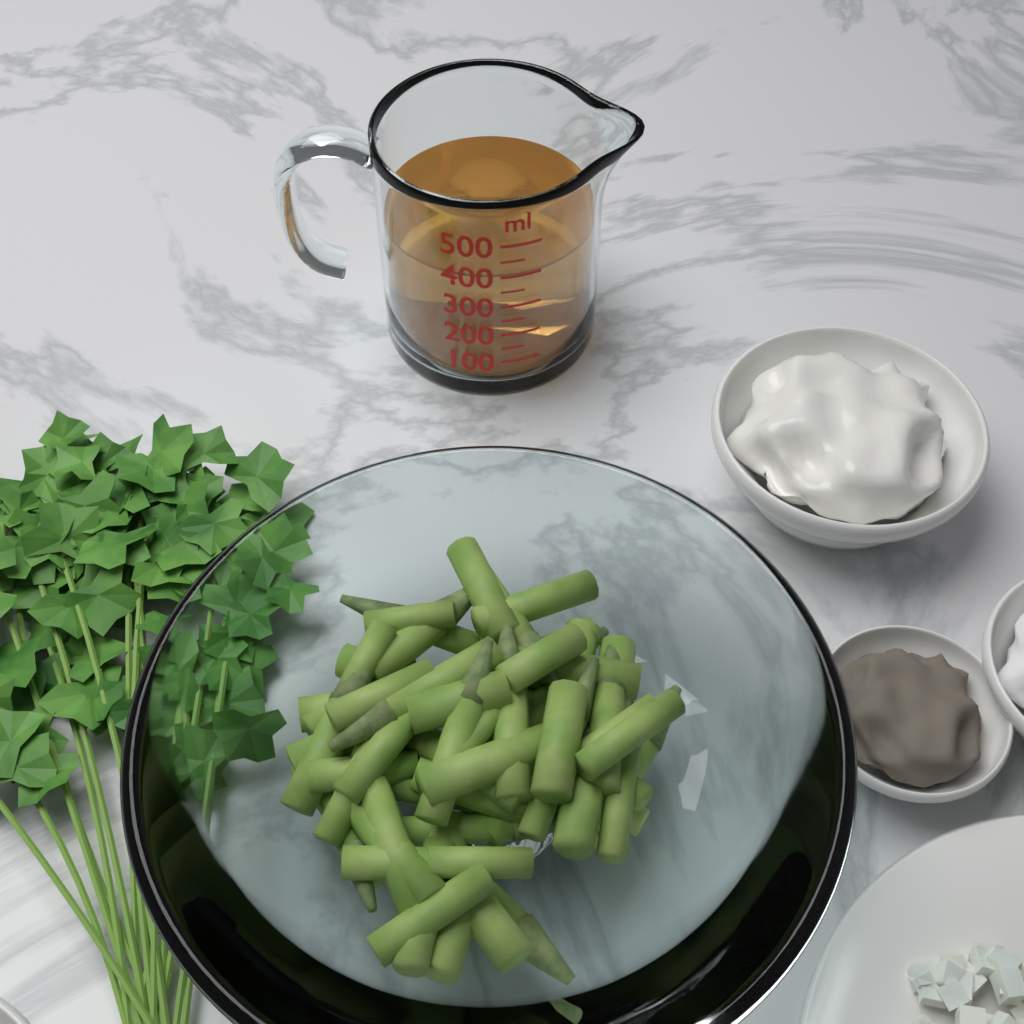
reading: 400 ml
